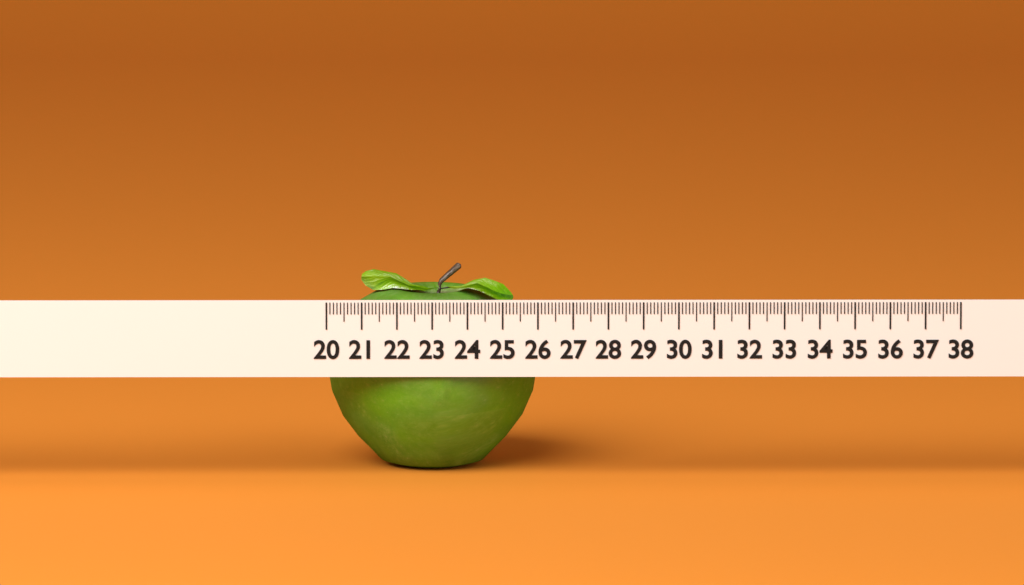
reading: 26.0 (no unit)
